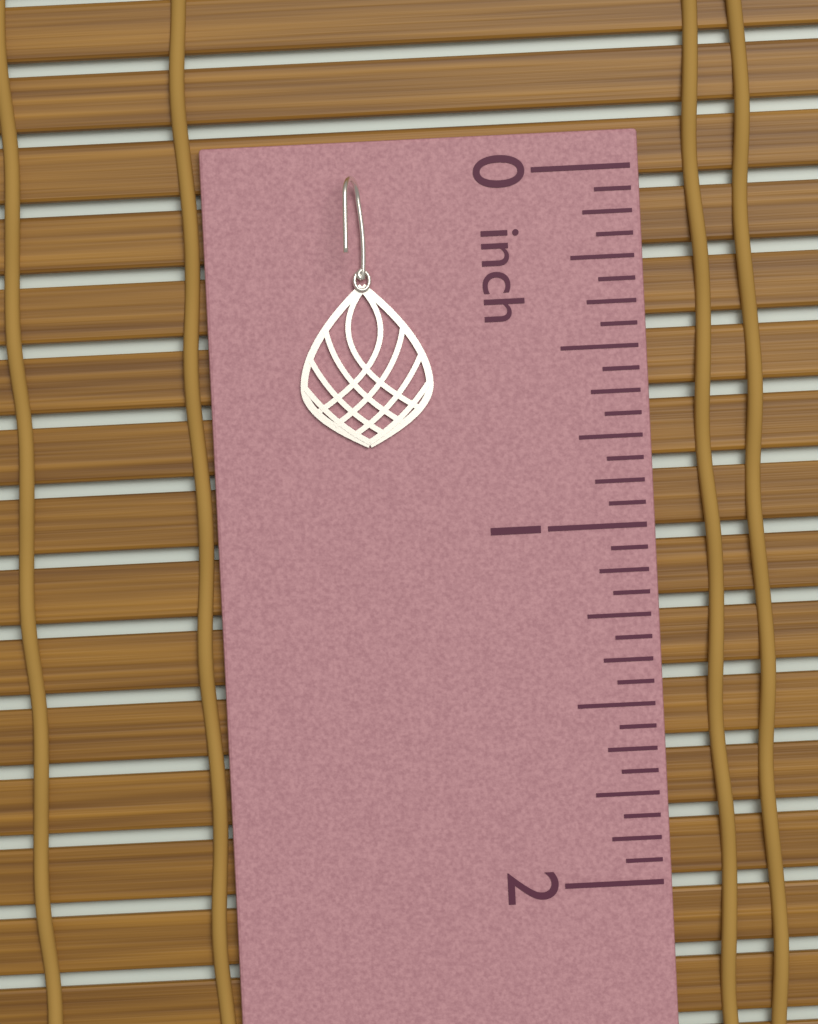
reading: 0.7500 inch
